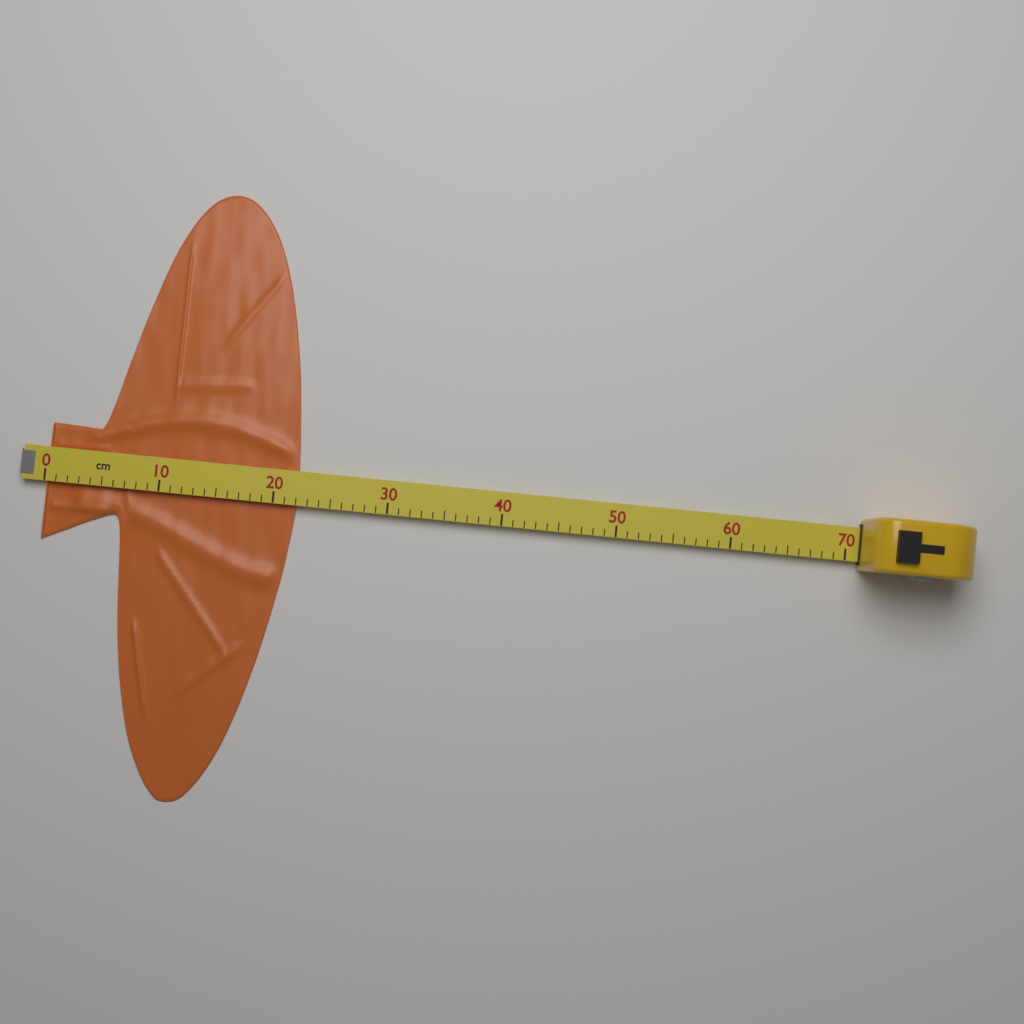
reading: 22 cm
